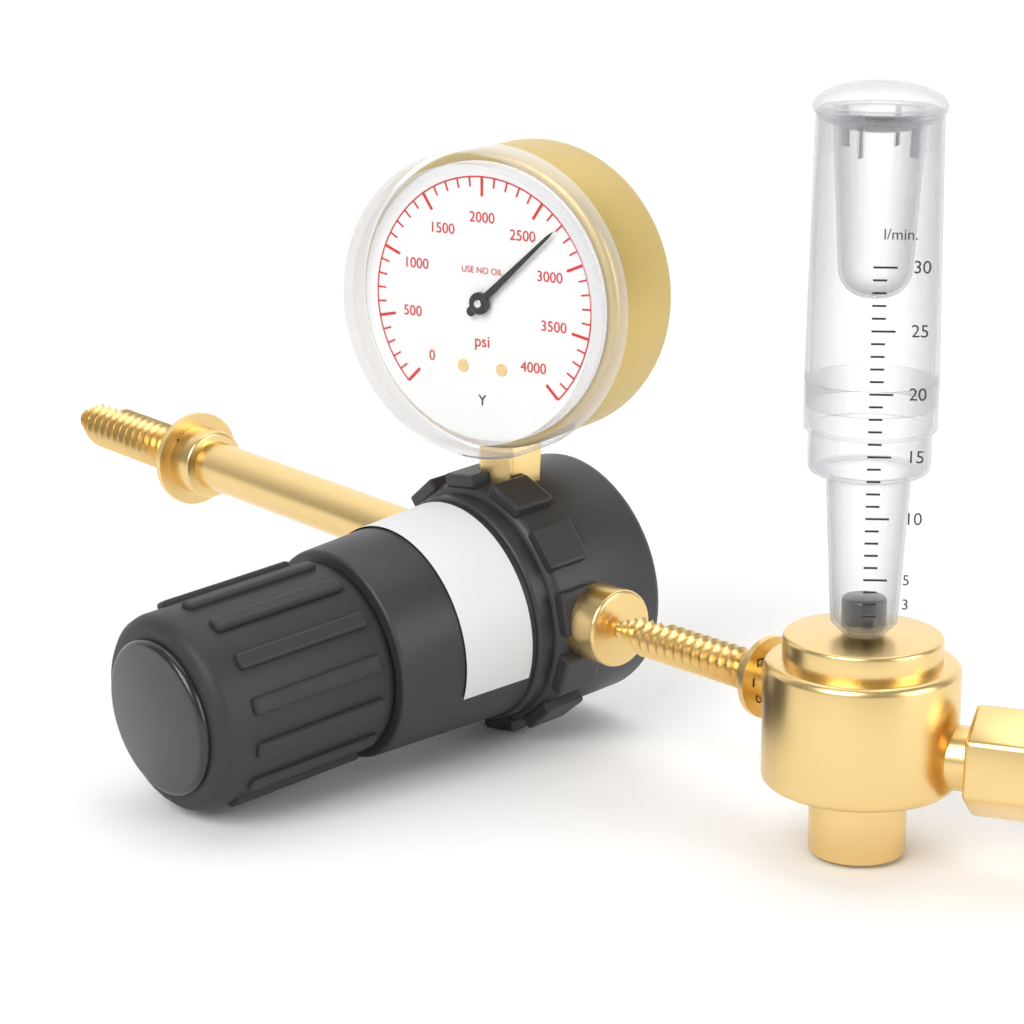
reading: 2700 psi
